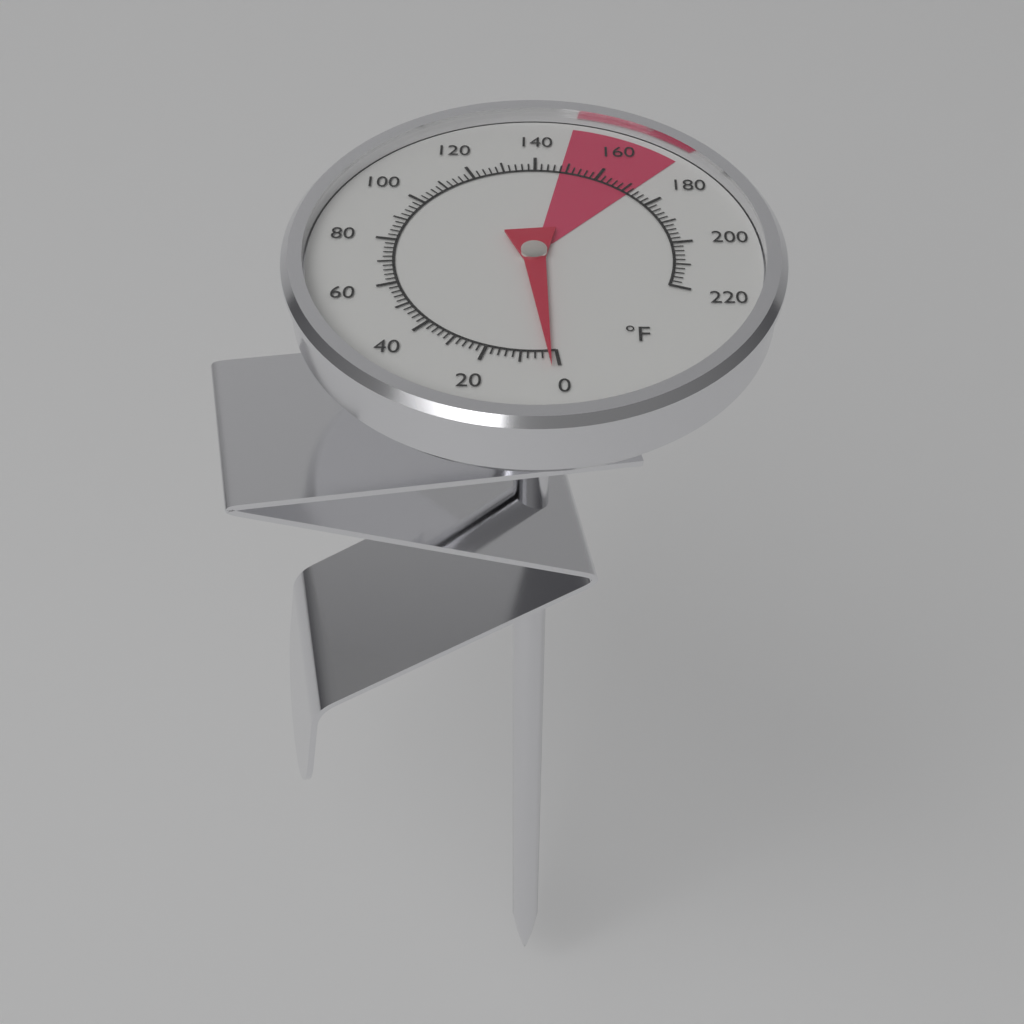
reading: 2 °F
